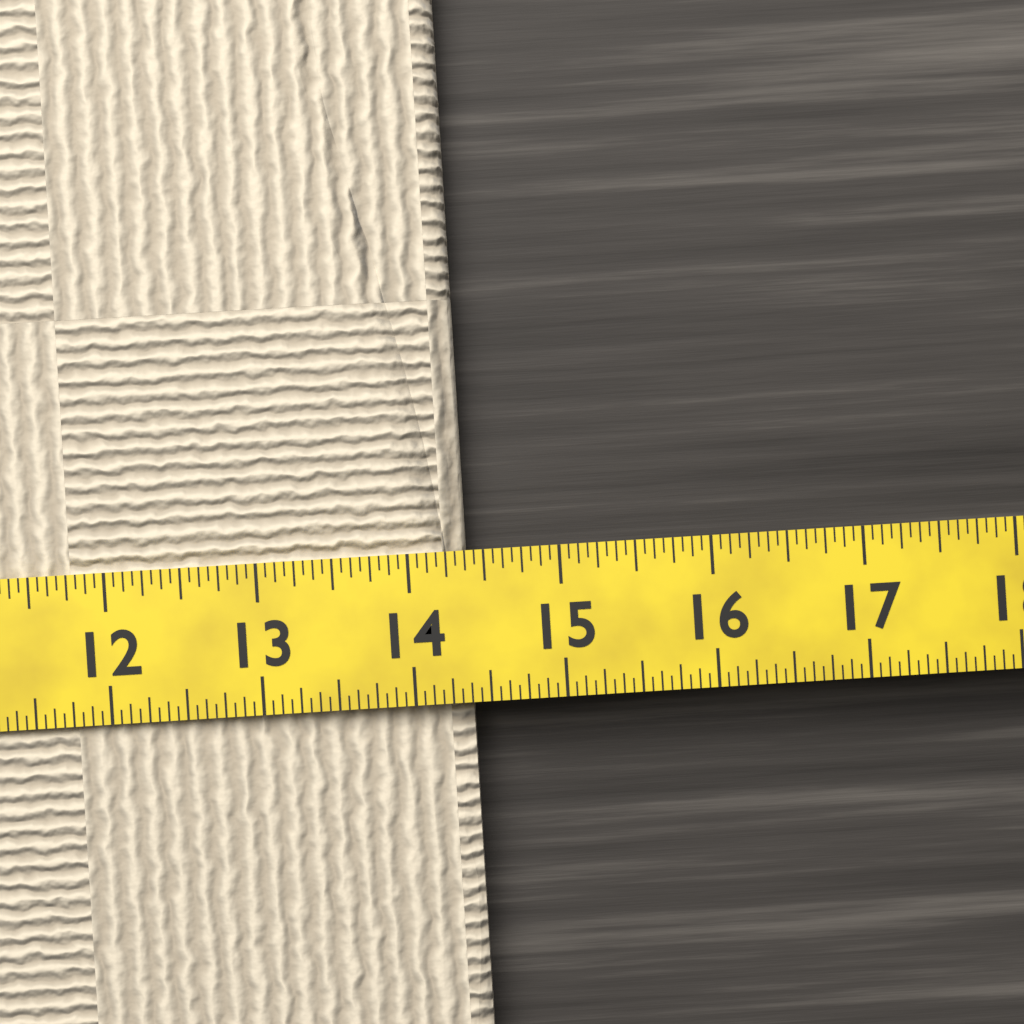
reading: 14.3750 (no unit)
